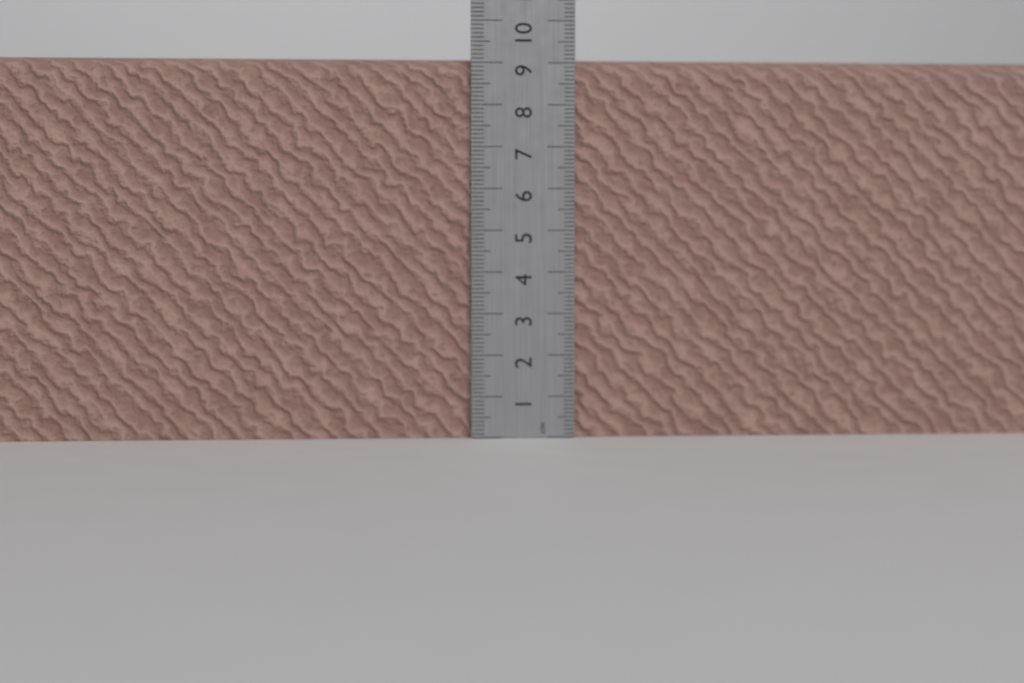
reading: 9.1 cm
